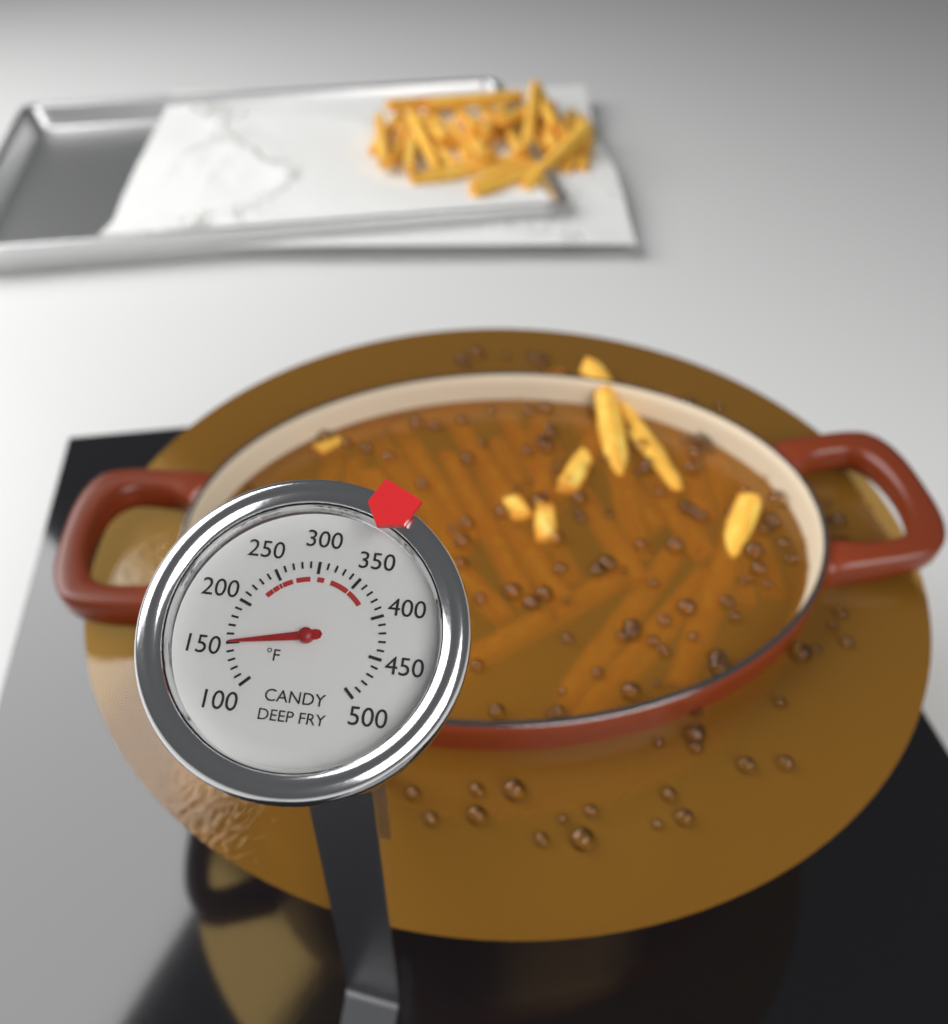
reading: 150 °F
